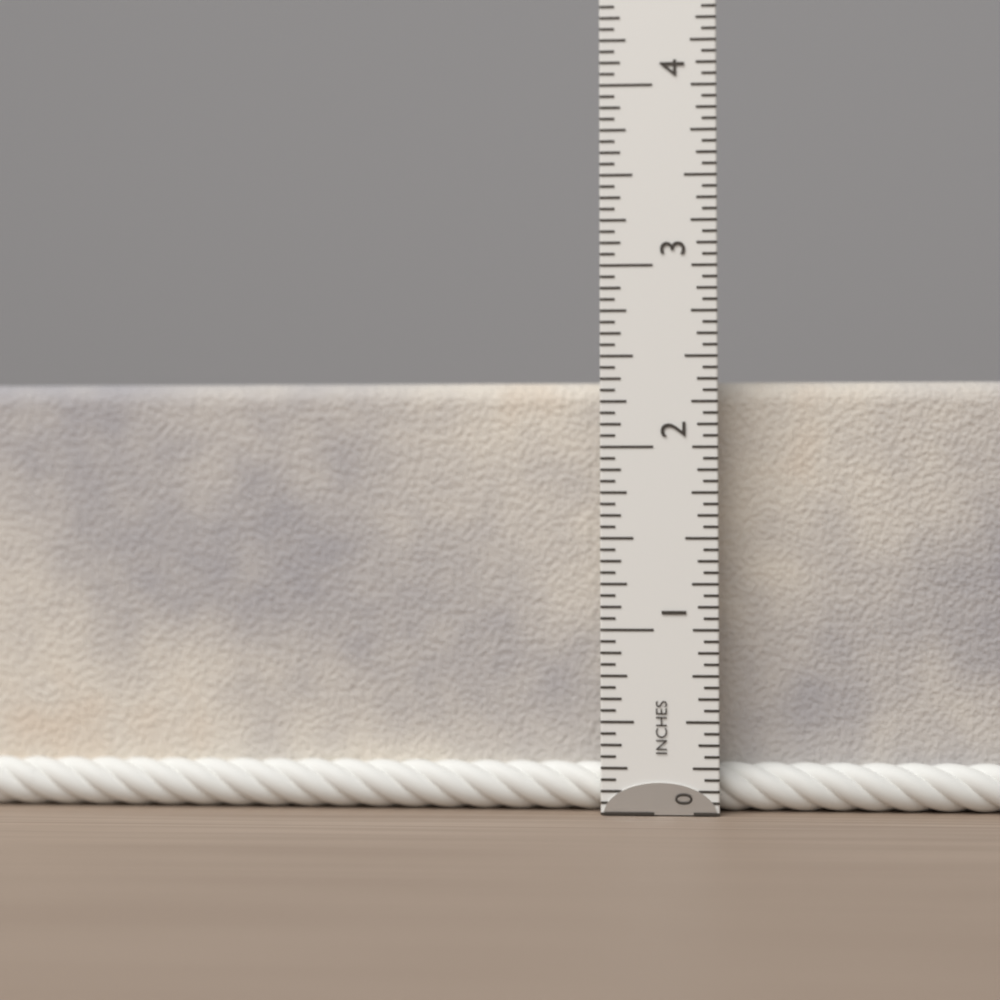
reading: 2.3750 in
